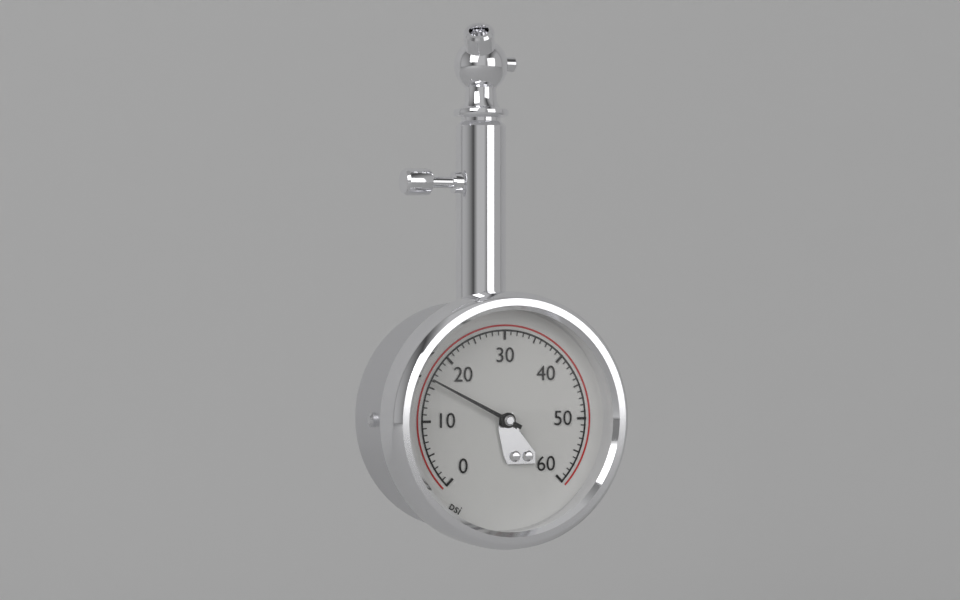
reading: 16 psi
